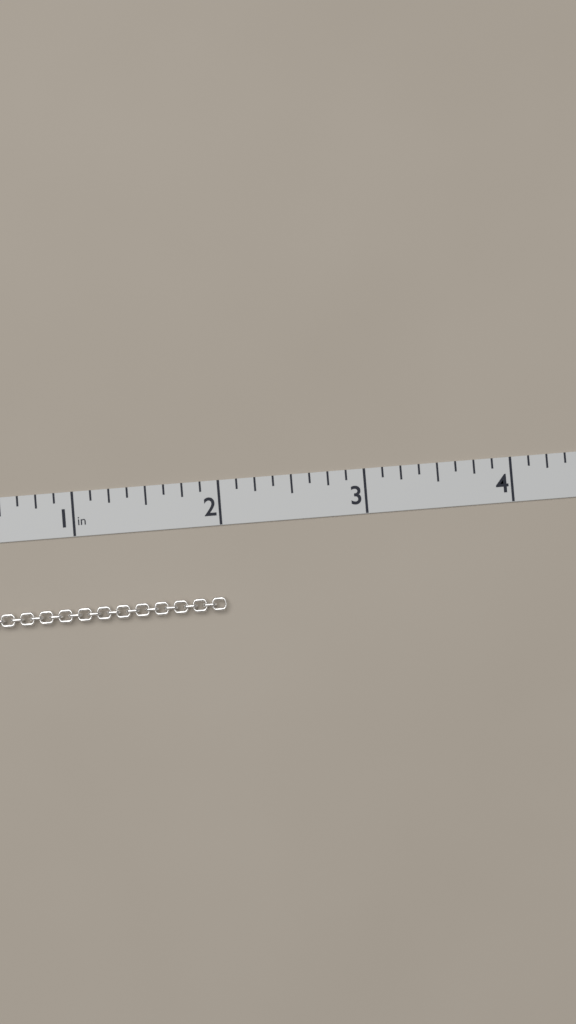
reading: 2.000 in
